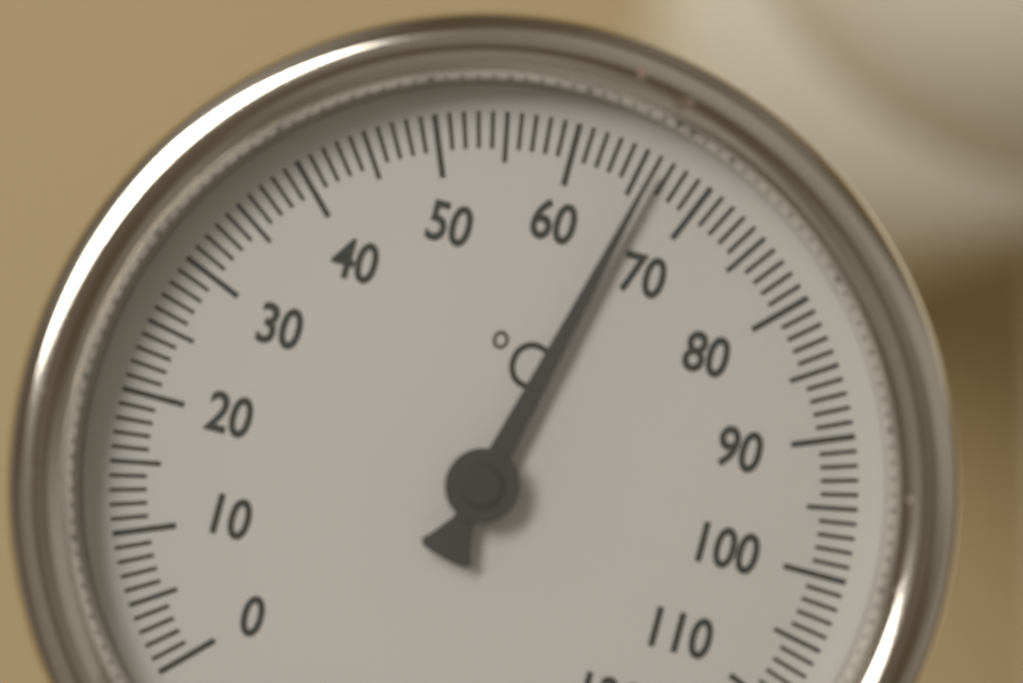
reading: 66 °C
